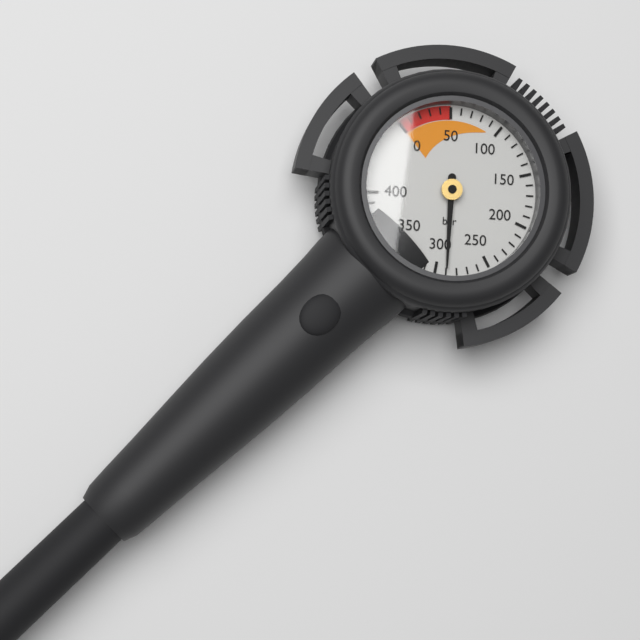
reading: 290 bar
